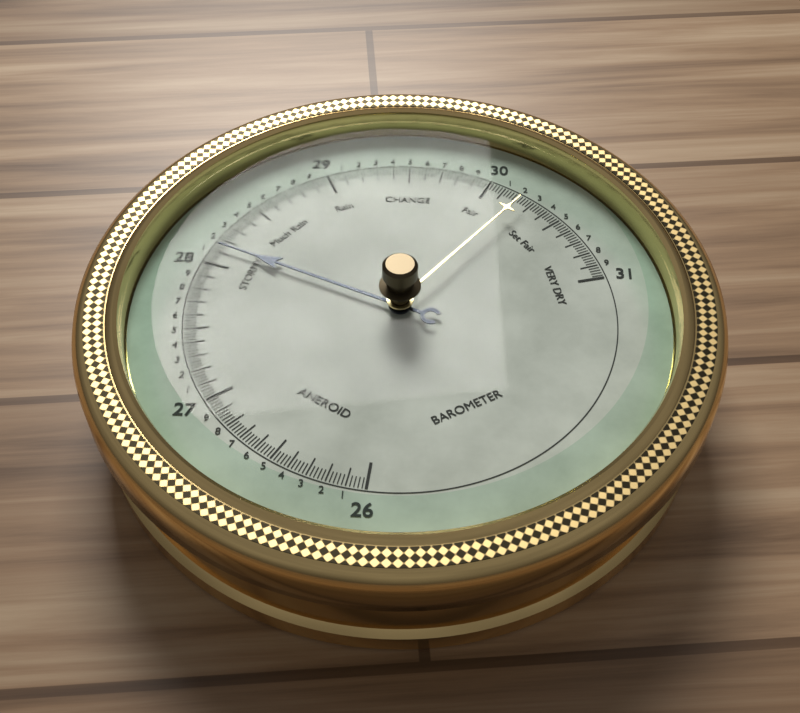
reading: 28.14 (no unit)
